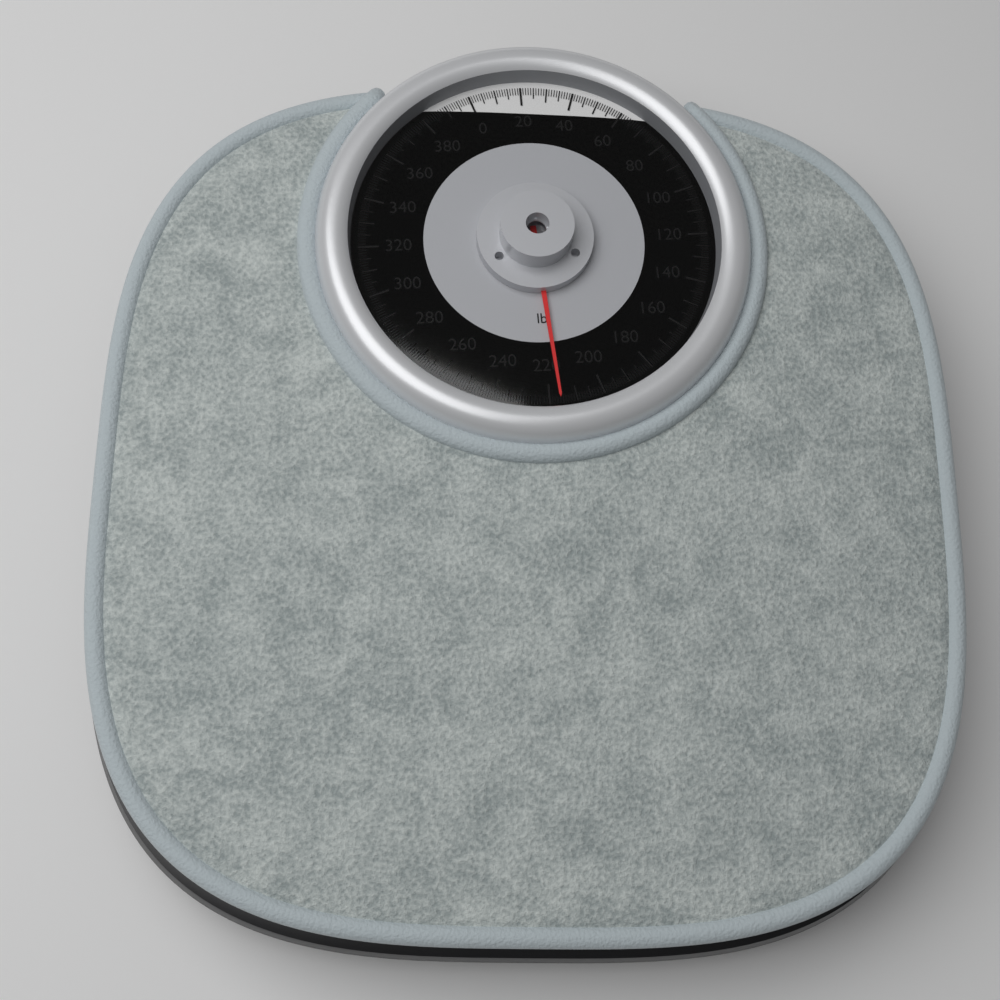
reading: 216 lb
